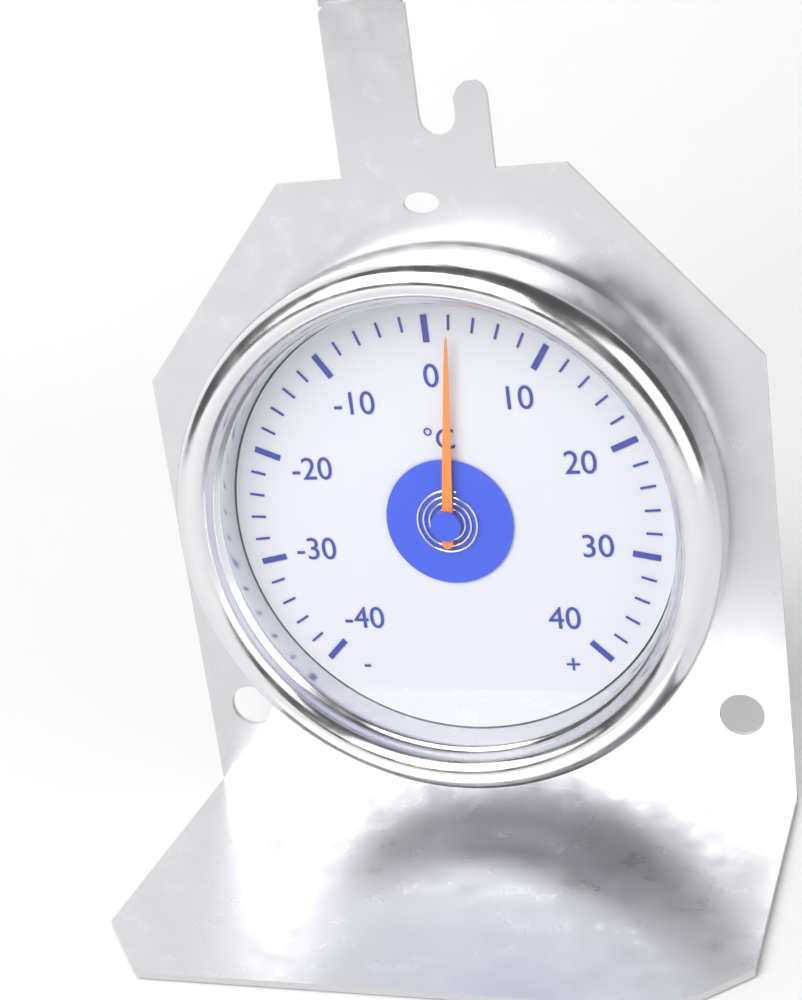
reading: 2 °C
